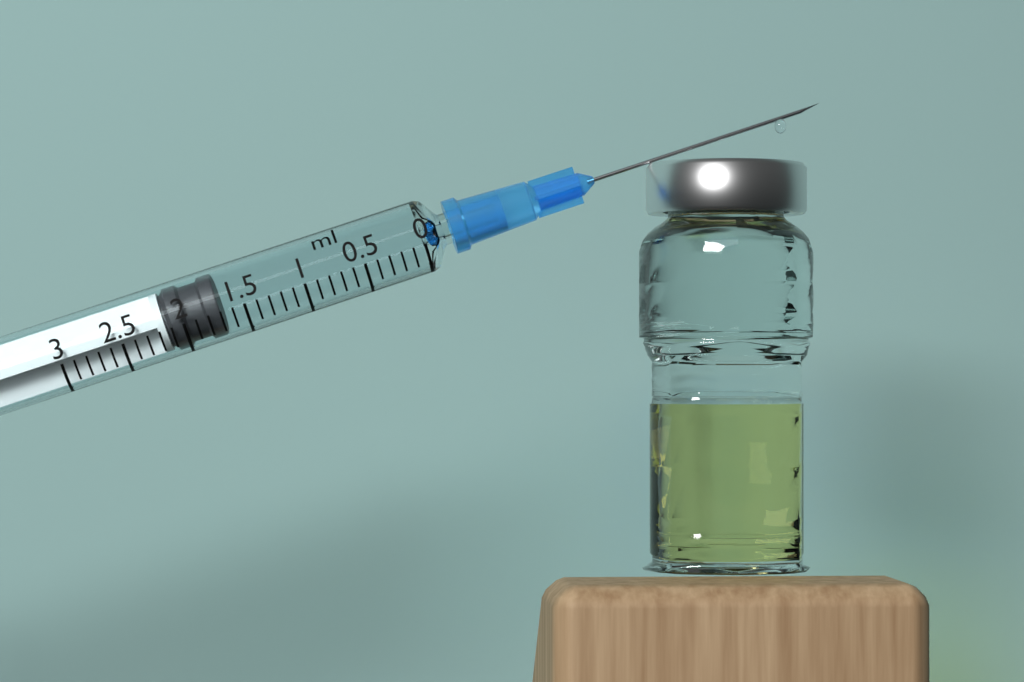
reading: 1.7 ml
